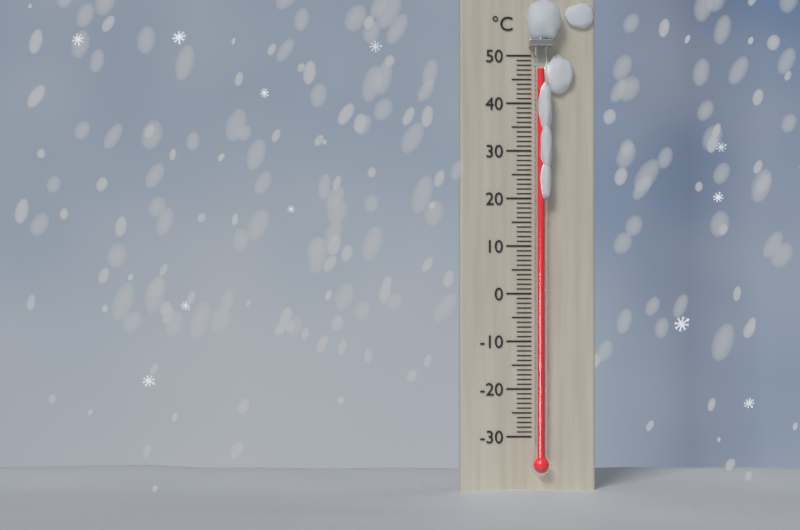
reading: 47 °C
